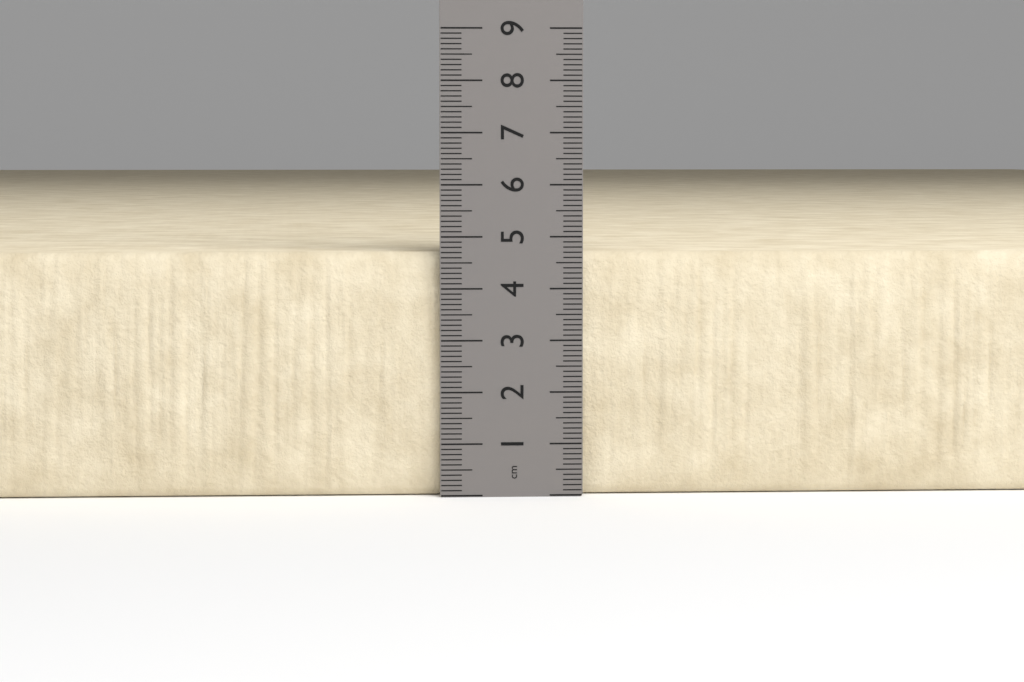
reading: 4.7 cm
